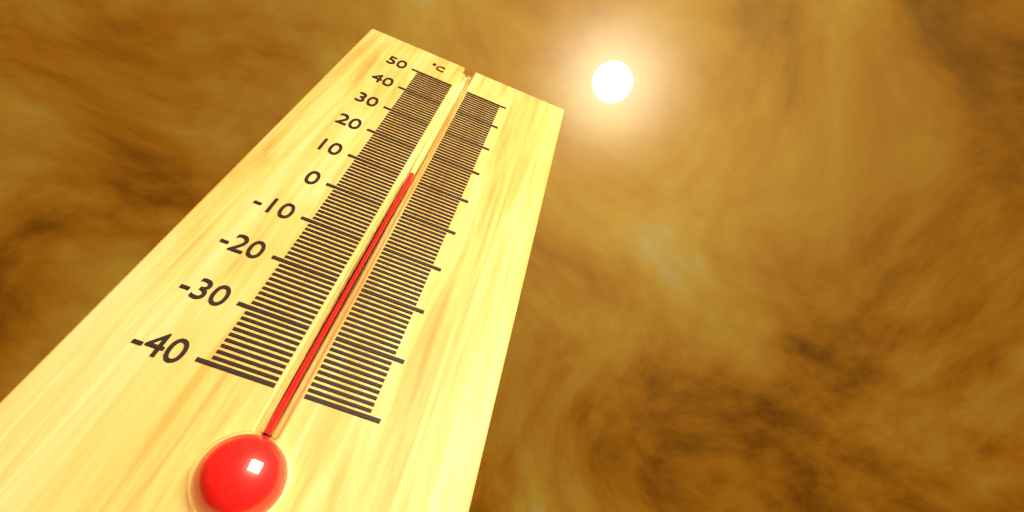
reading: 12 °C
